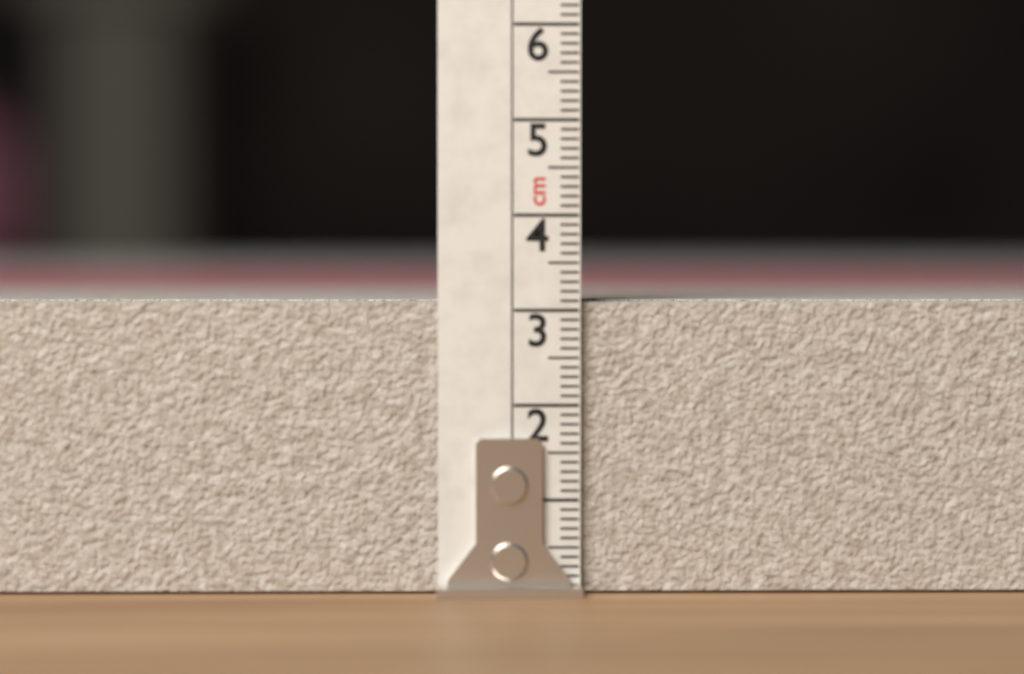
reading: 3.1 cm
